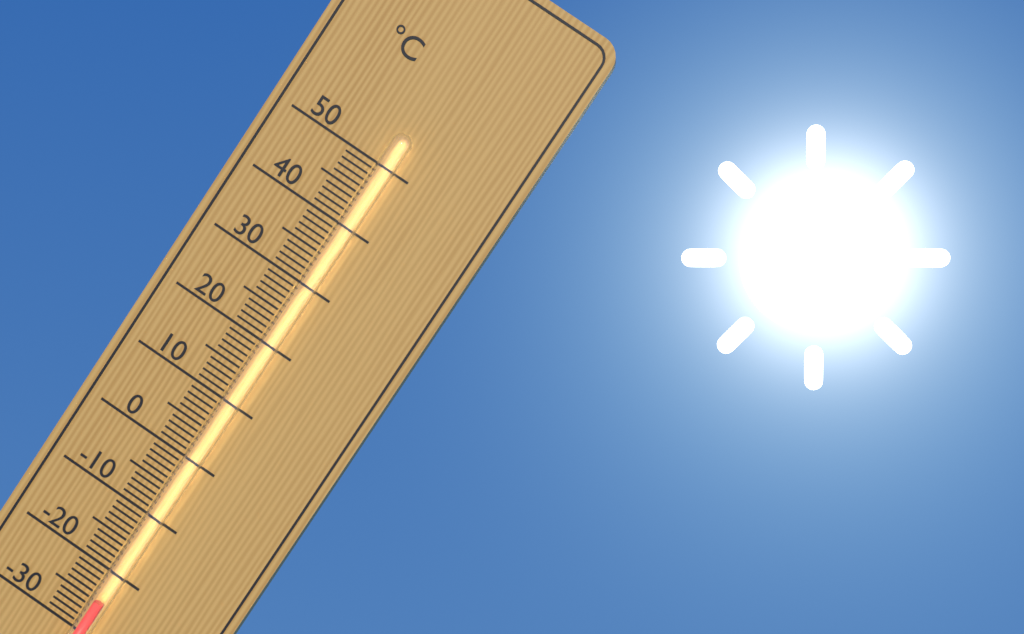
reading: -24 °C
